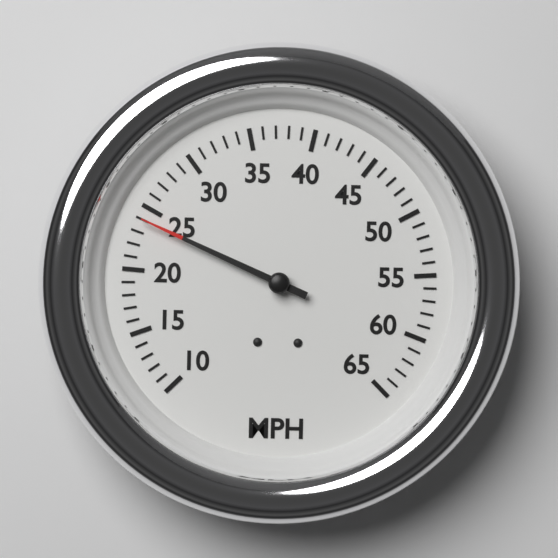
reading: 24 MPH
